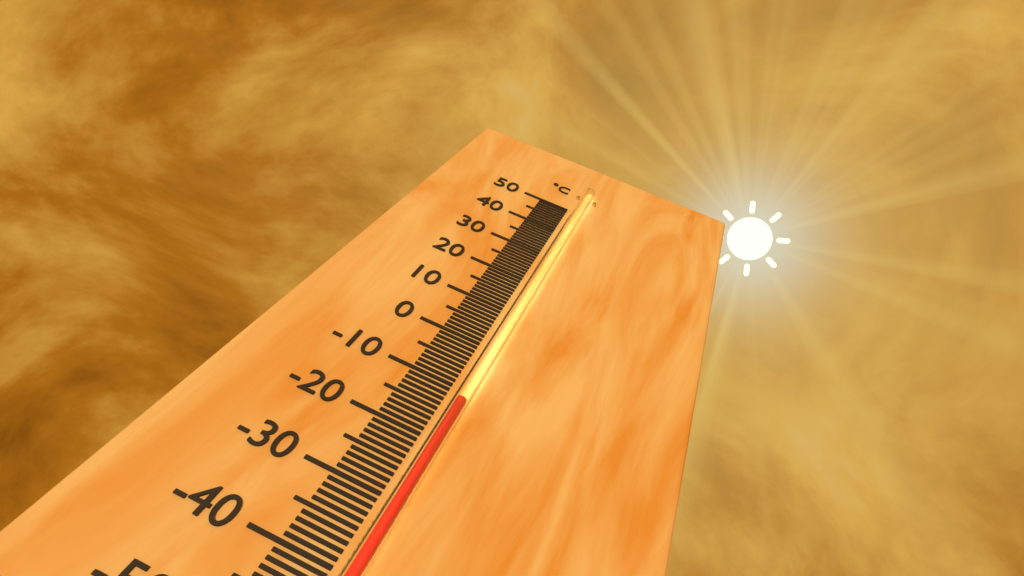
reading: -13 °C
